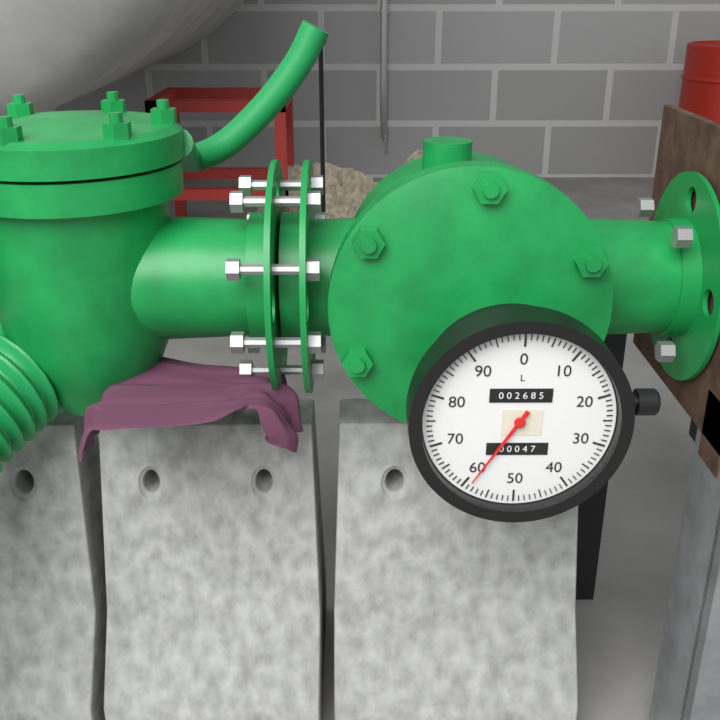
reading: 59 L
